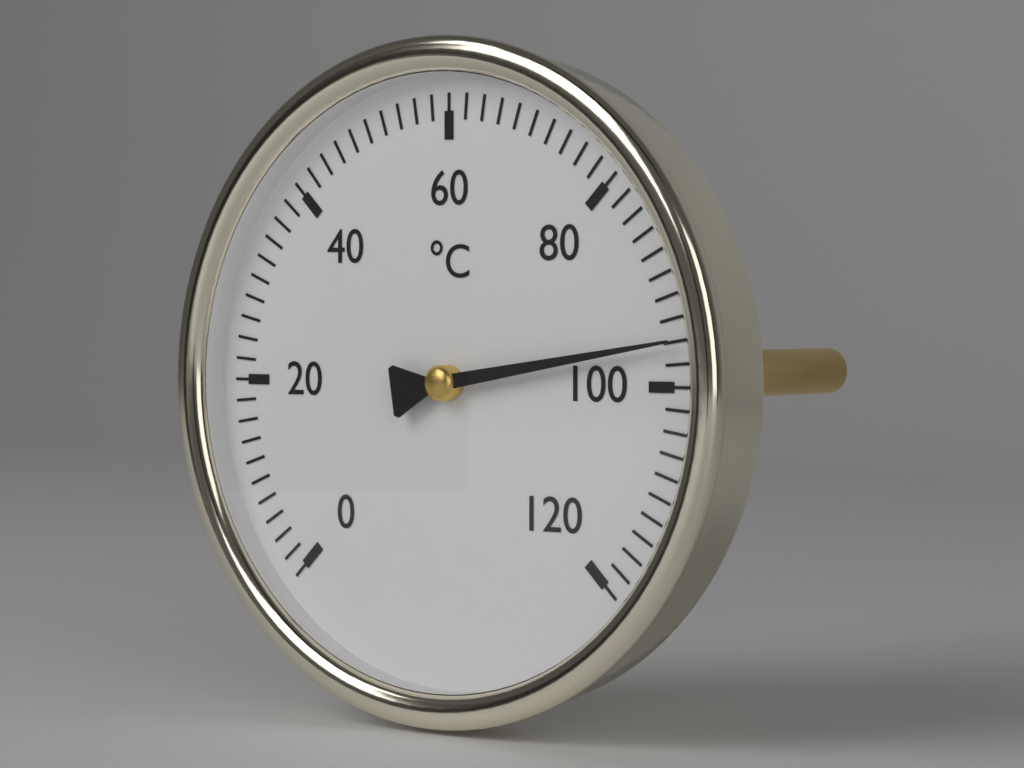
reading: 96 °C
